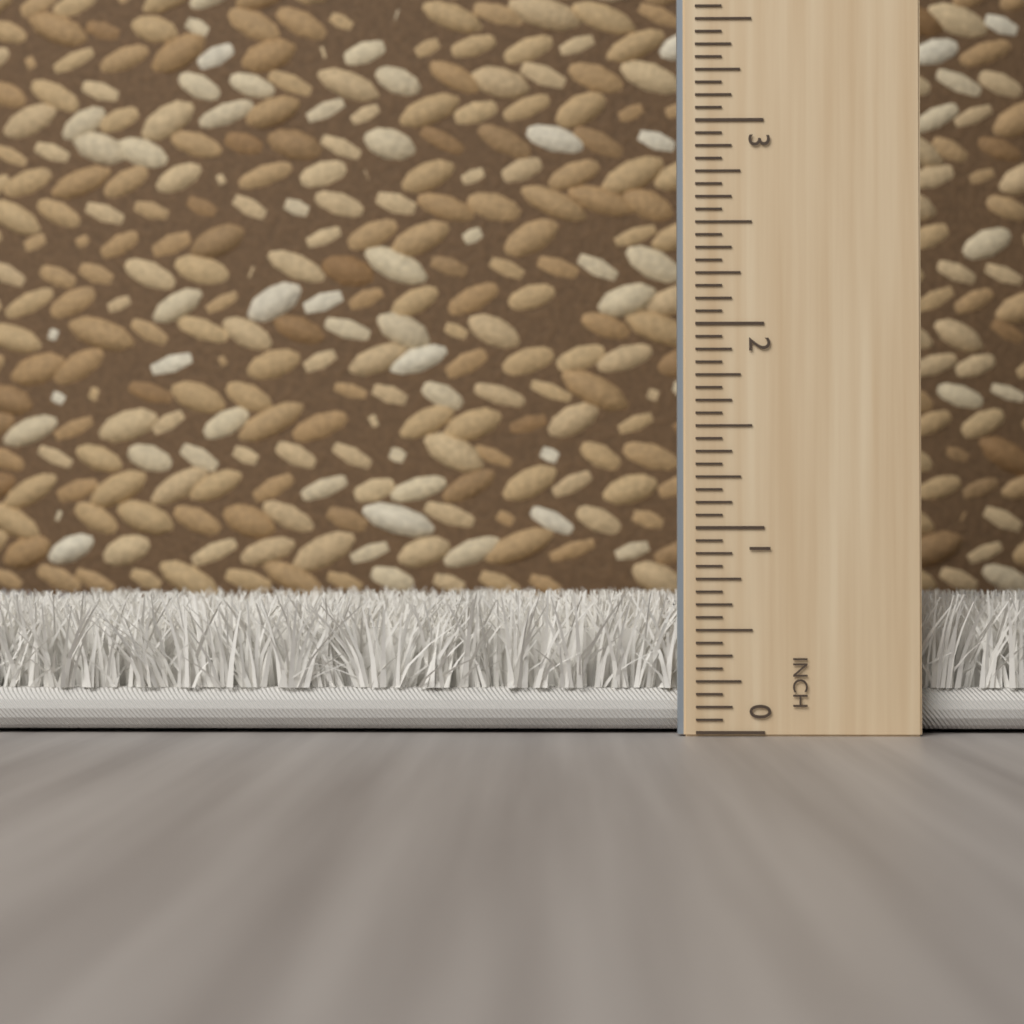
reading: 0.6875 inch
